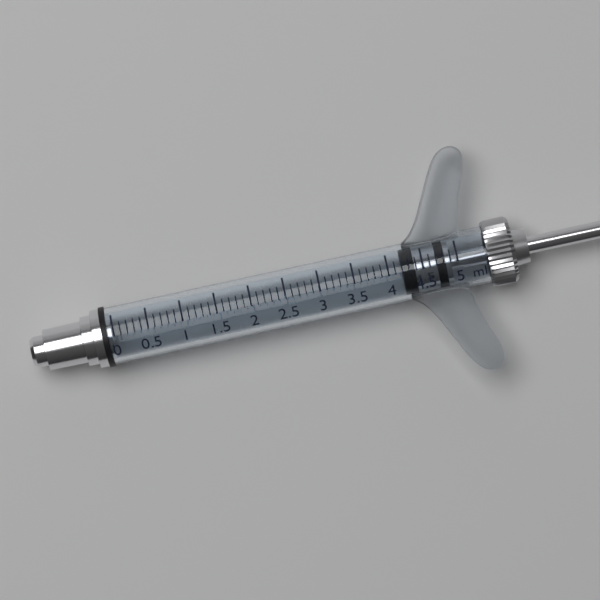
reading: 4.2 ml
